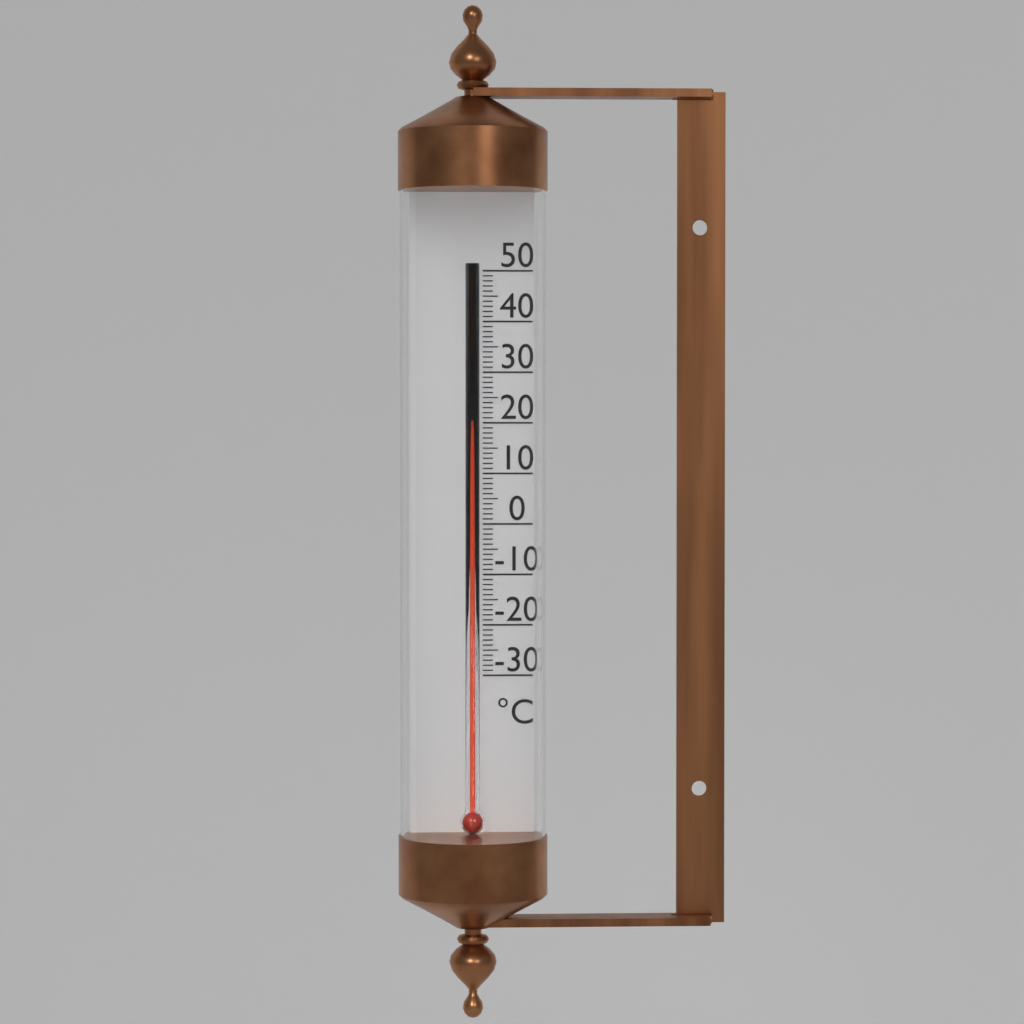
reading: 19 °C
